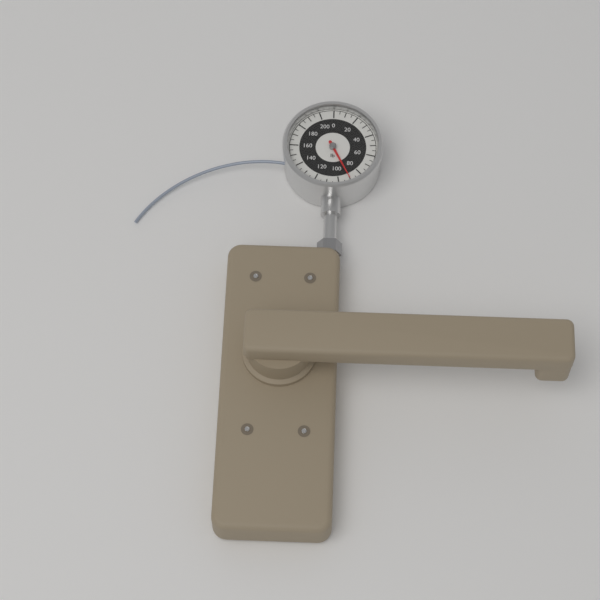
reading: 90 lb
